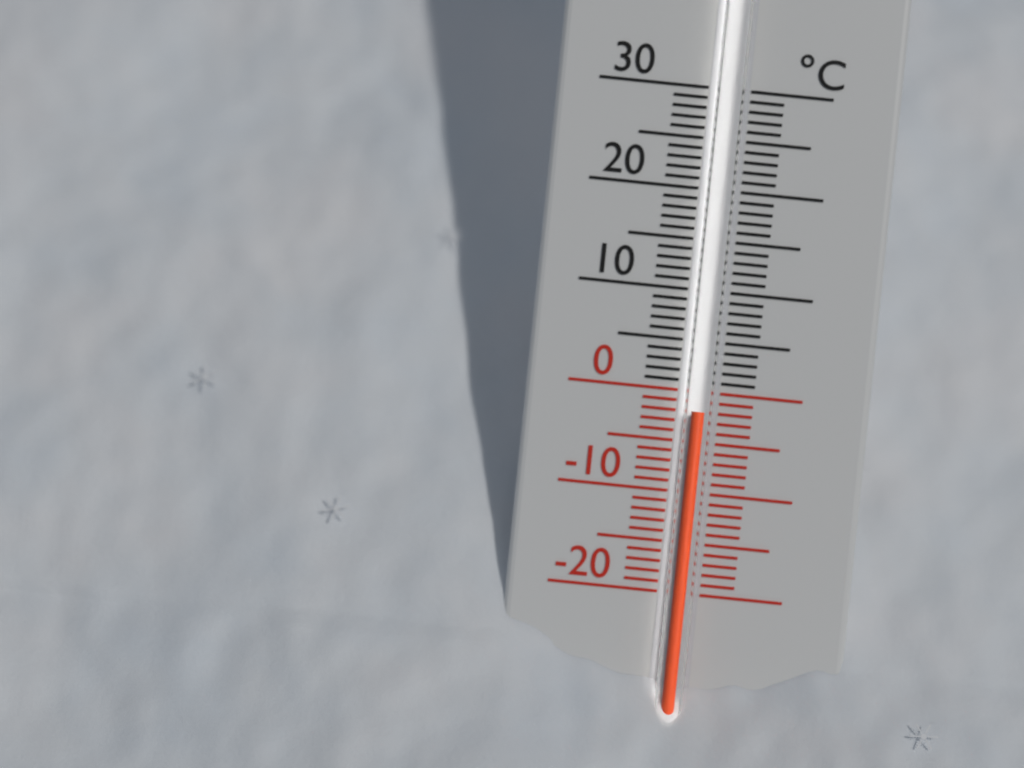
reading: -2 °C
